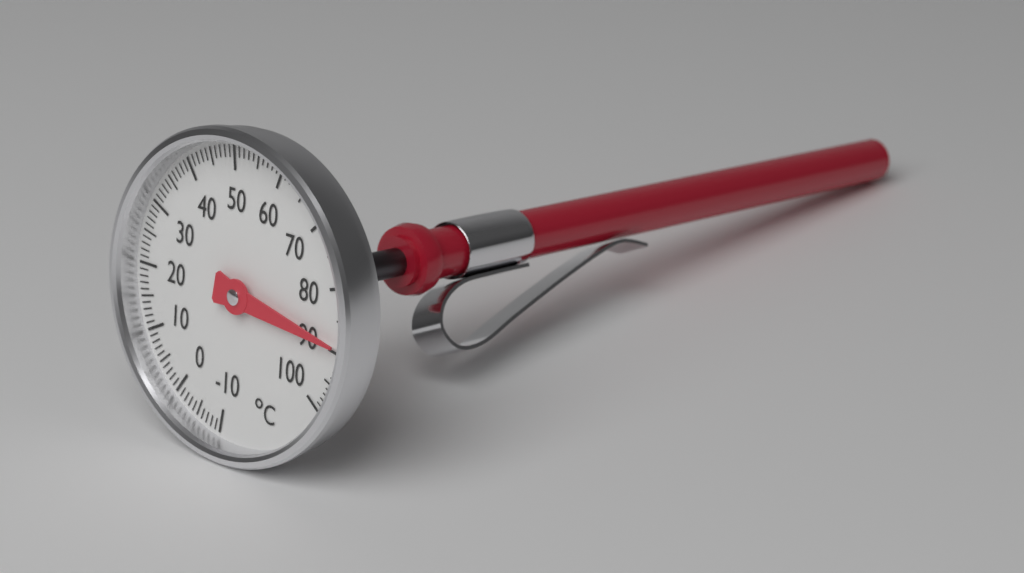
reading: 89 °C
